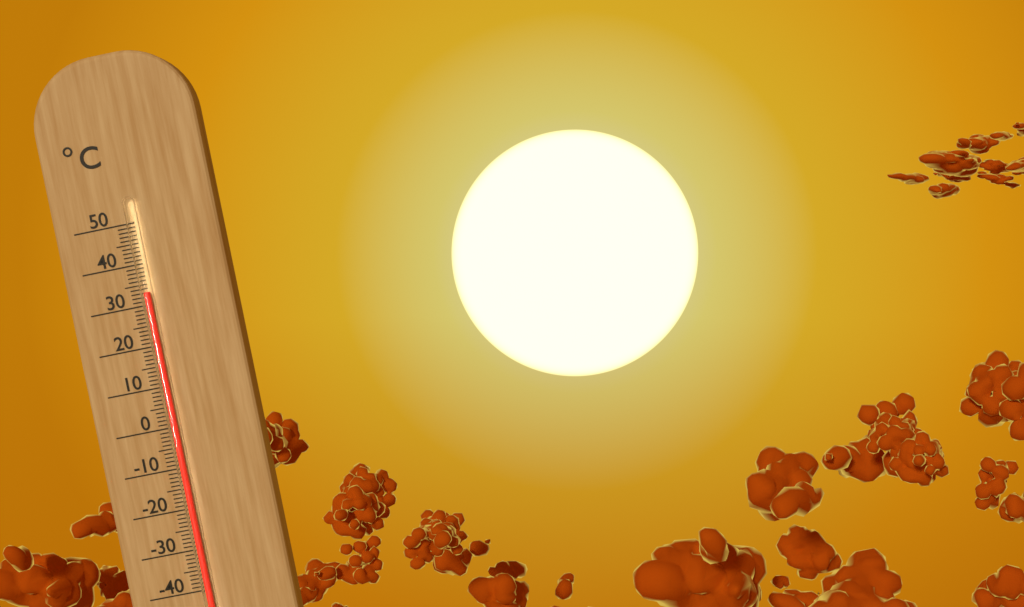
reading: 33 °C
